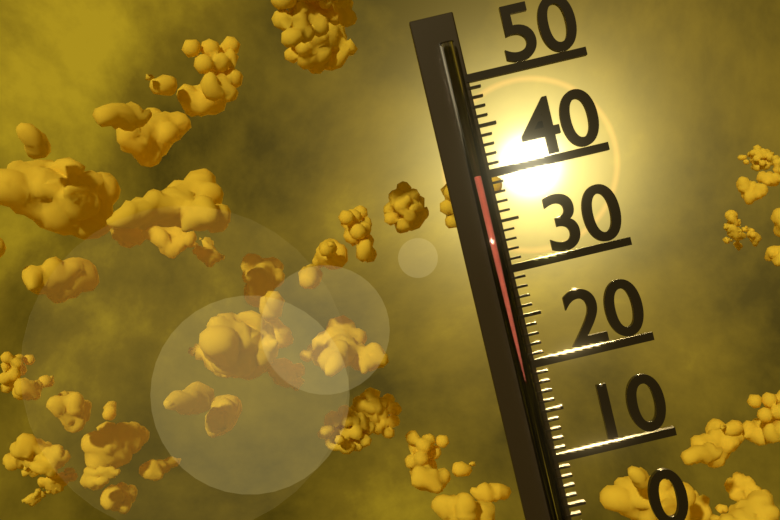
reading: 40 (no unit)
